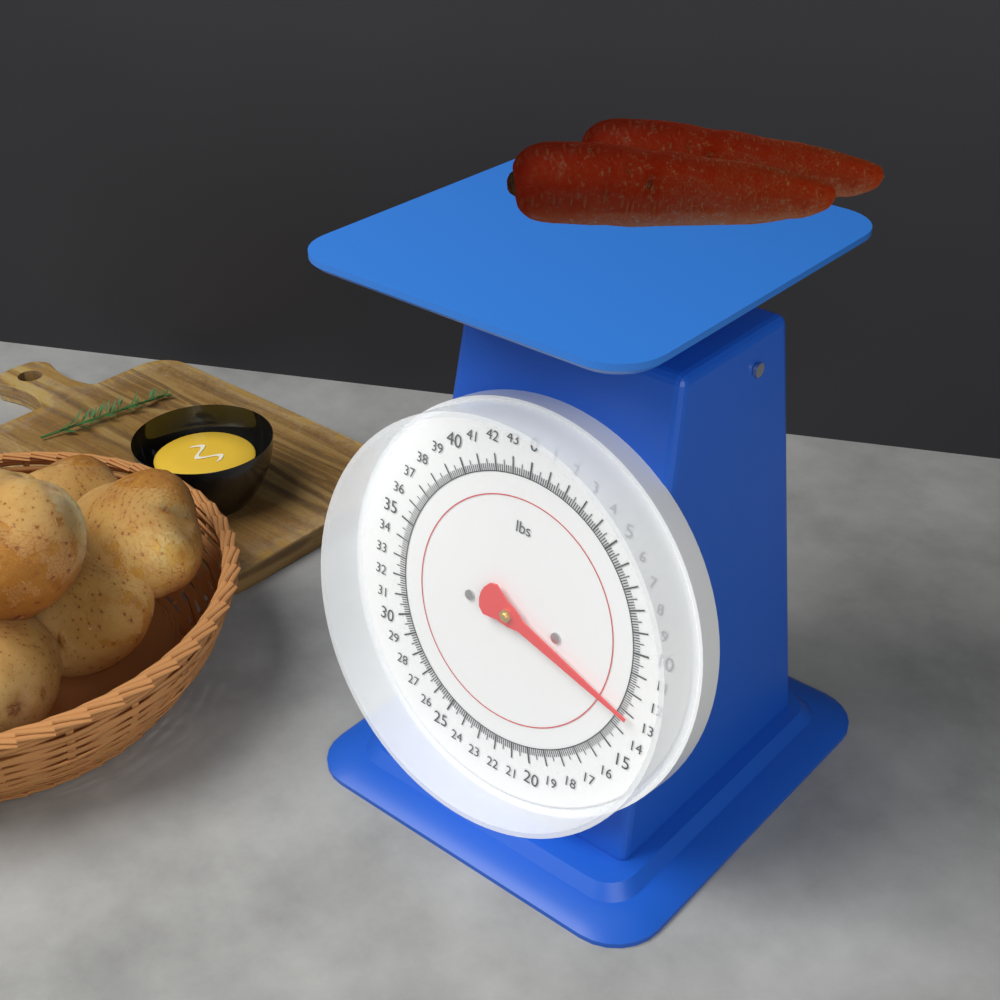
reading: 13.125 lbs
